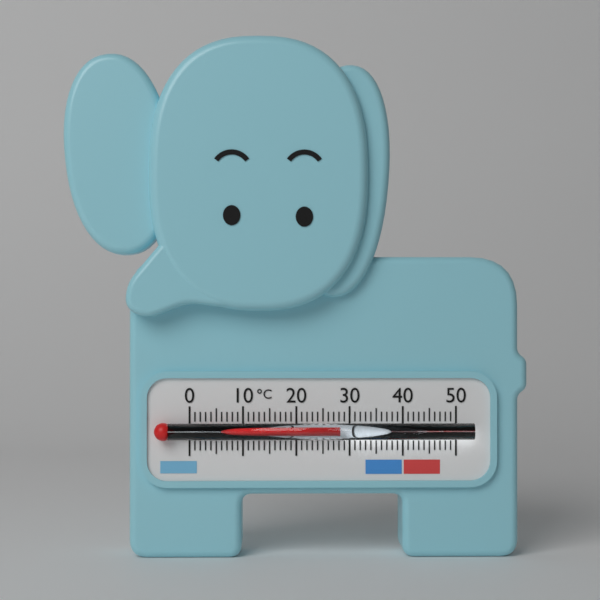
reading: 28 °C
